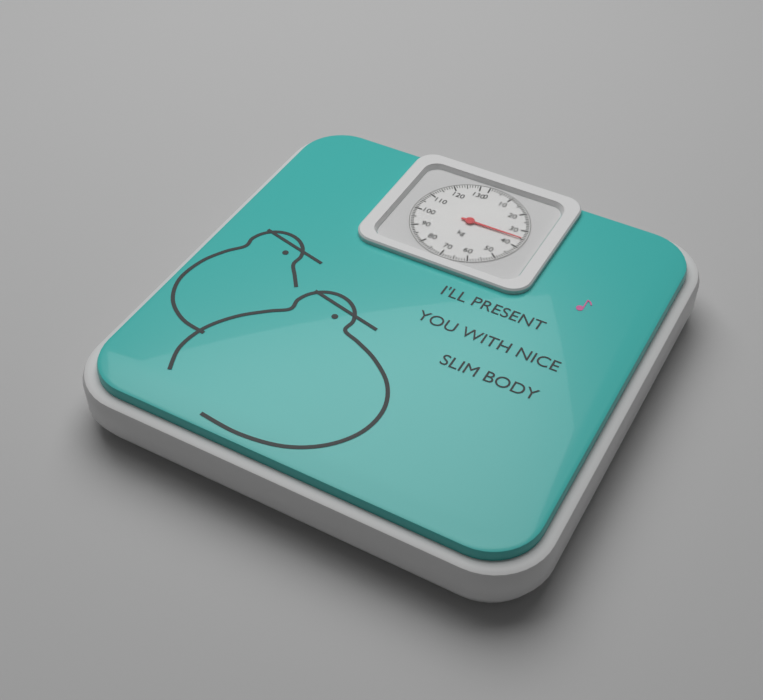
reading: 35 kg
